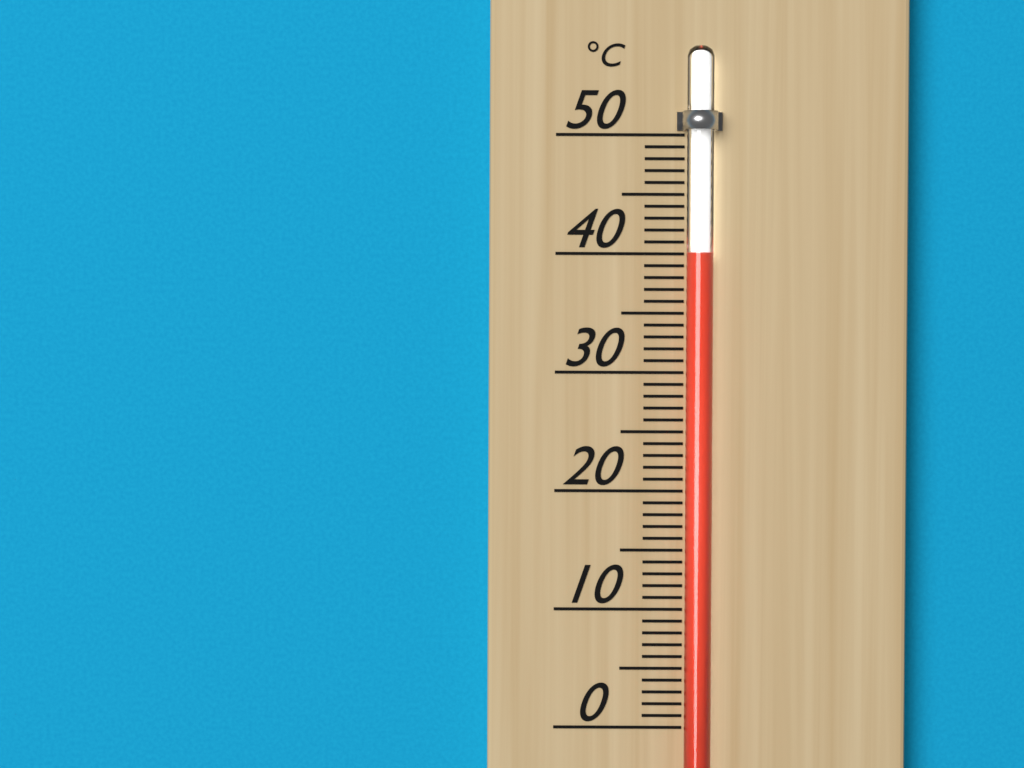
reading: 40 °C
